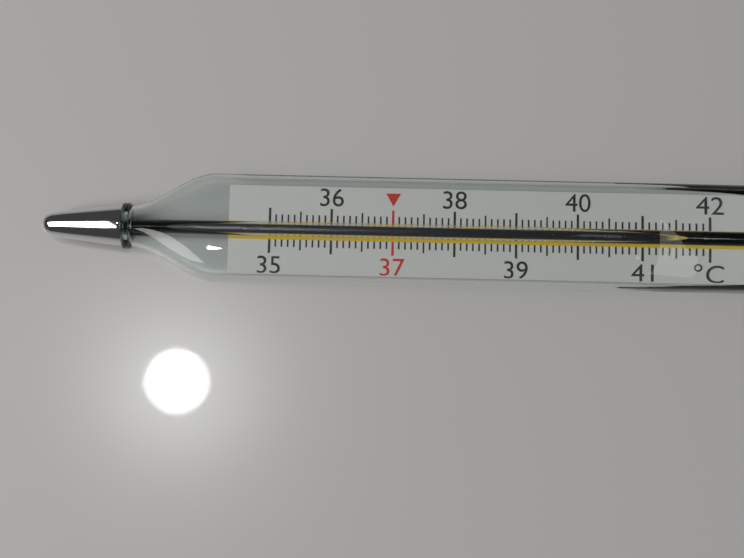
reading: 41.2 °C
